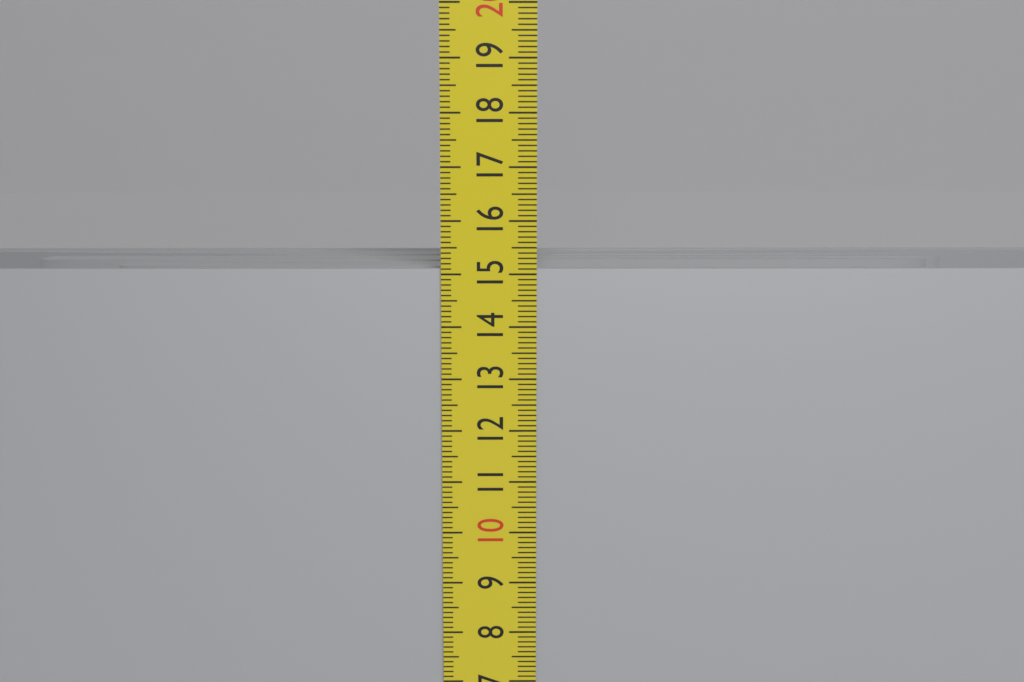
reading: 15.1 cm
